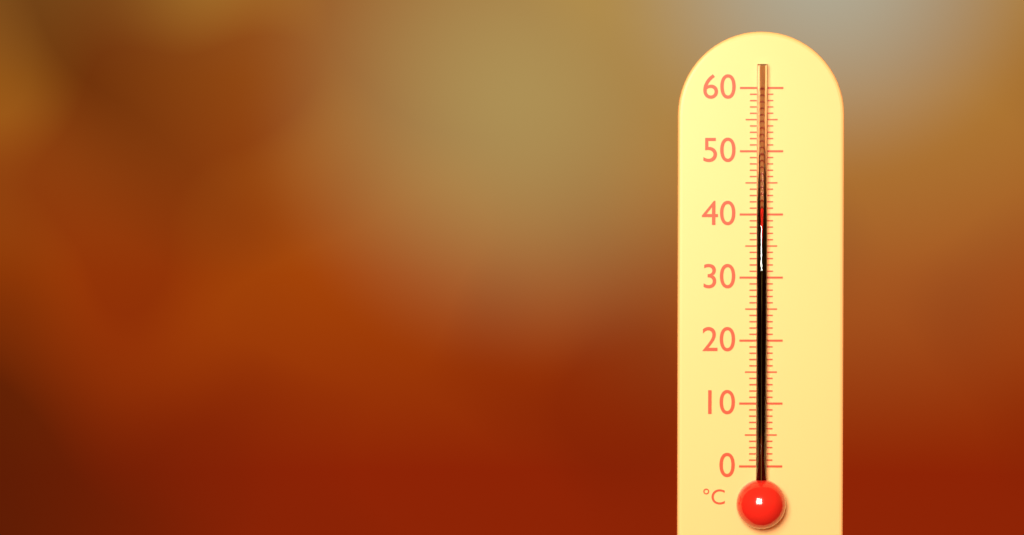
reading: 41 °C
